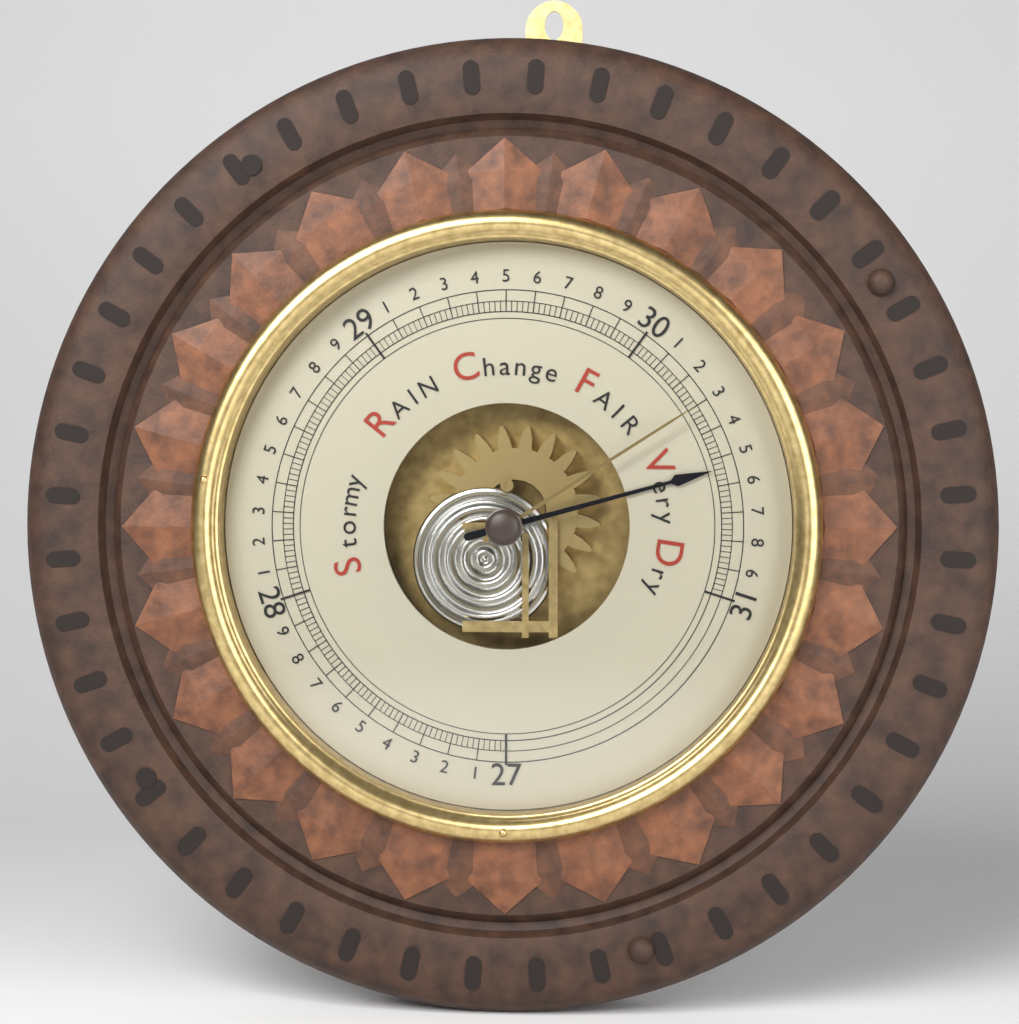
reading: 30.54 inHg
